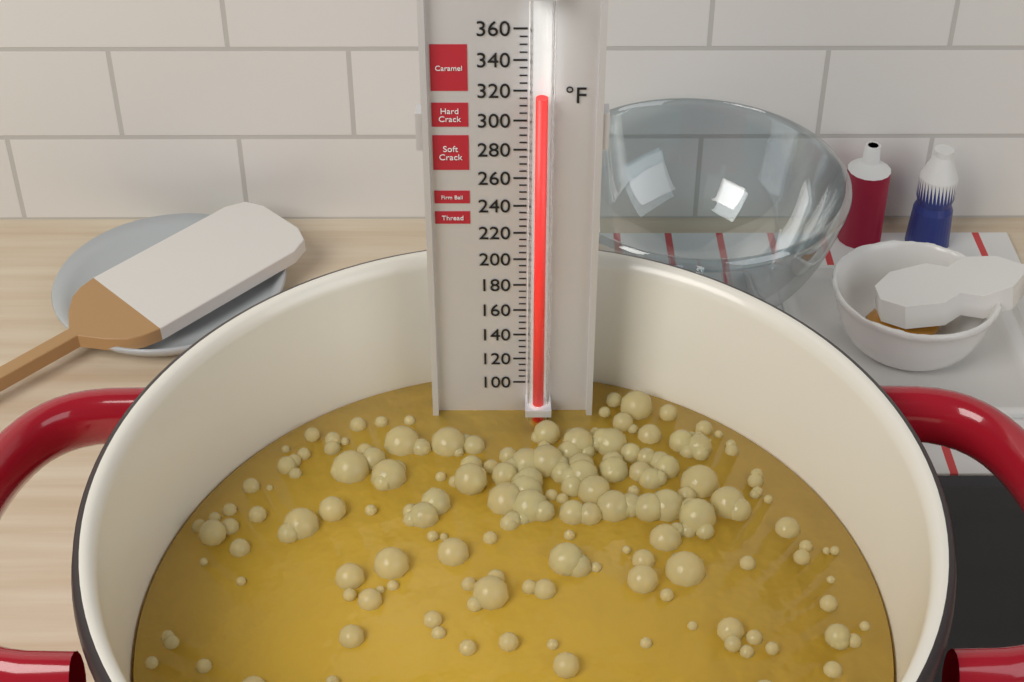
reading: 320 °F
